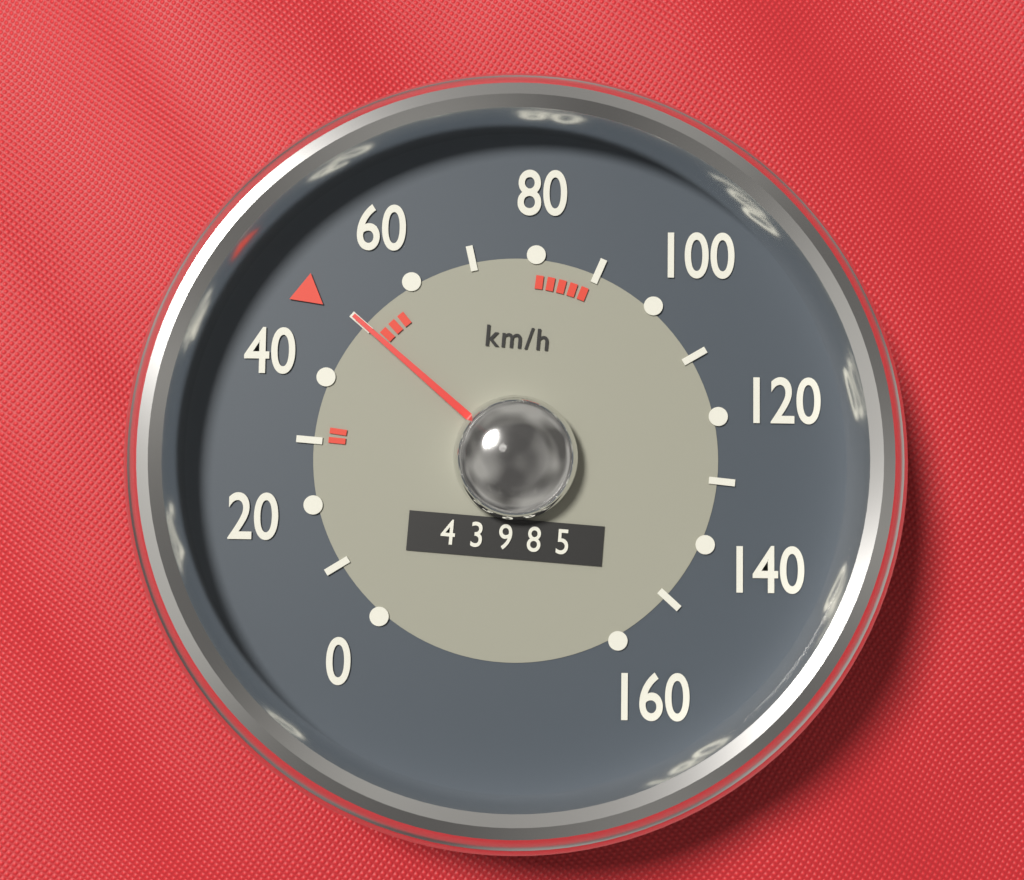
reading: 50 km/h
